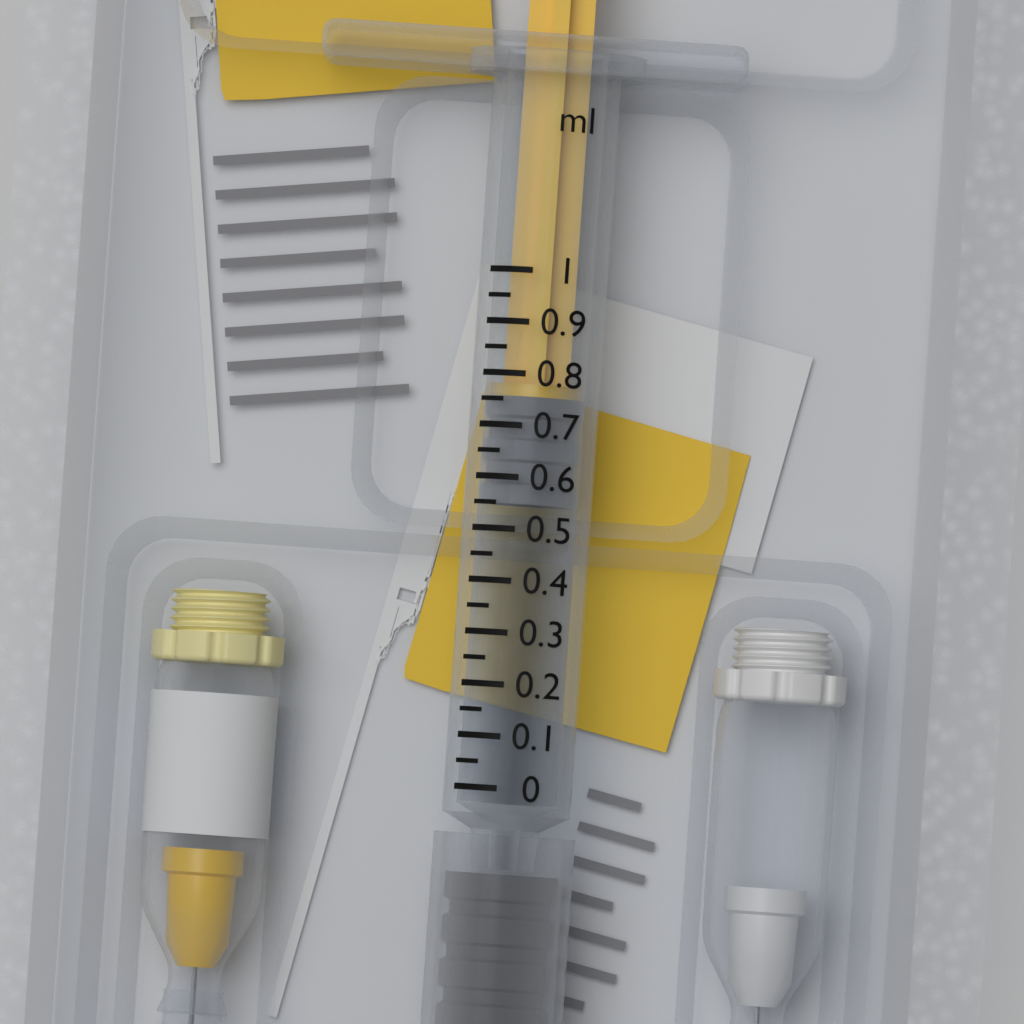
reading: 0.55 ml
